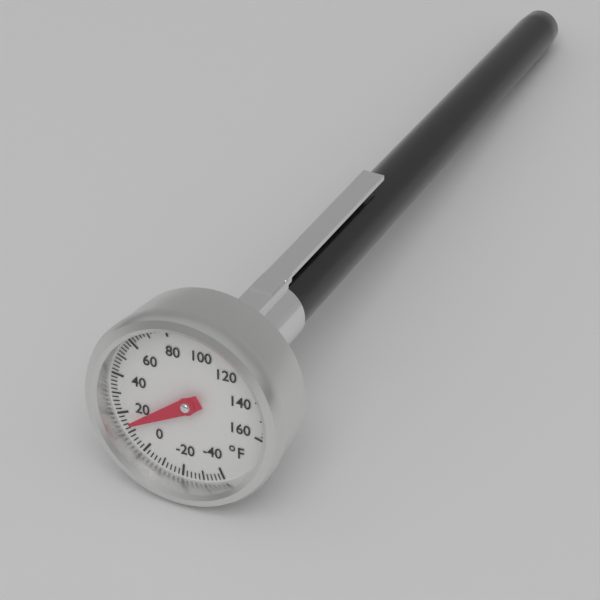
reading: 14 °F
